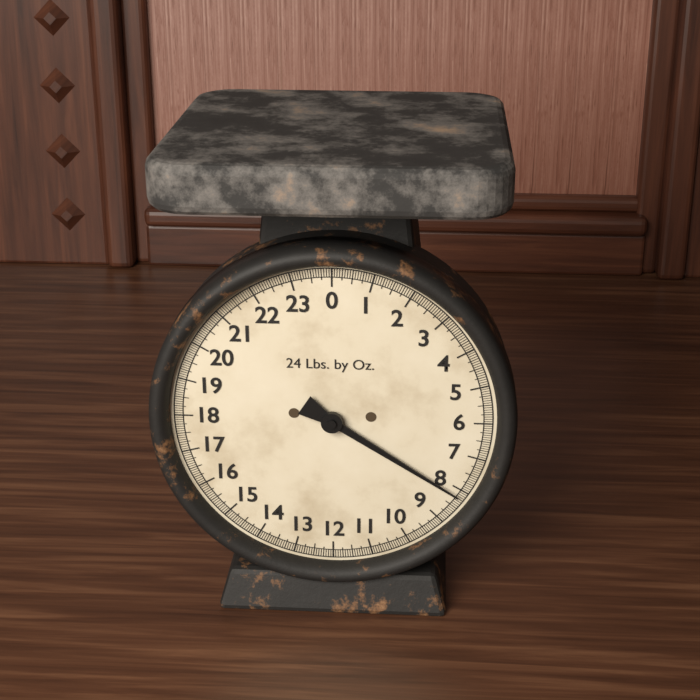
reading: 8.1875 lb
